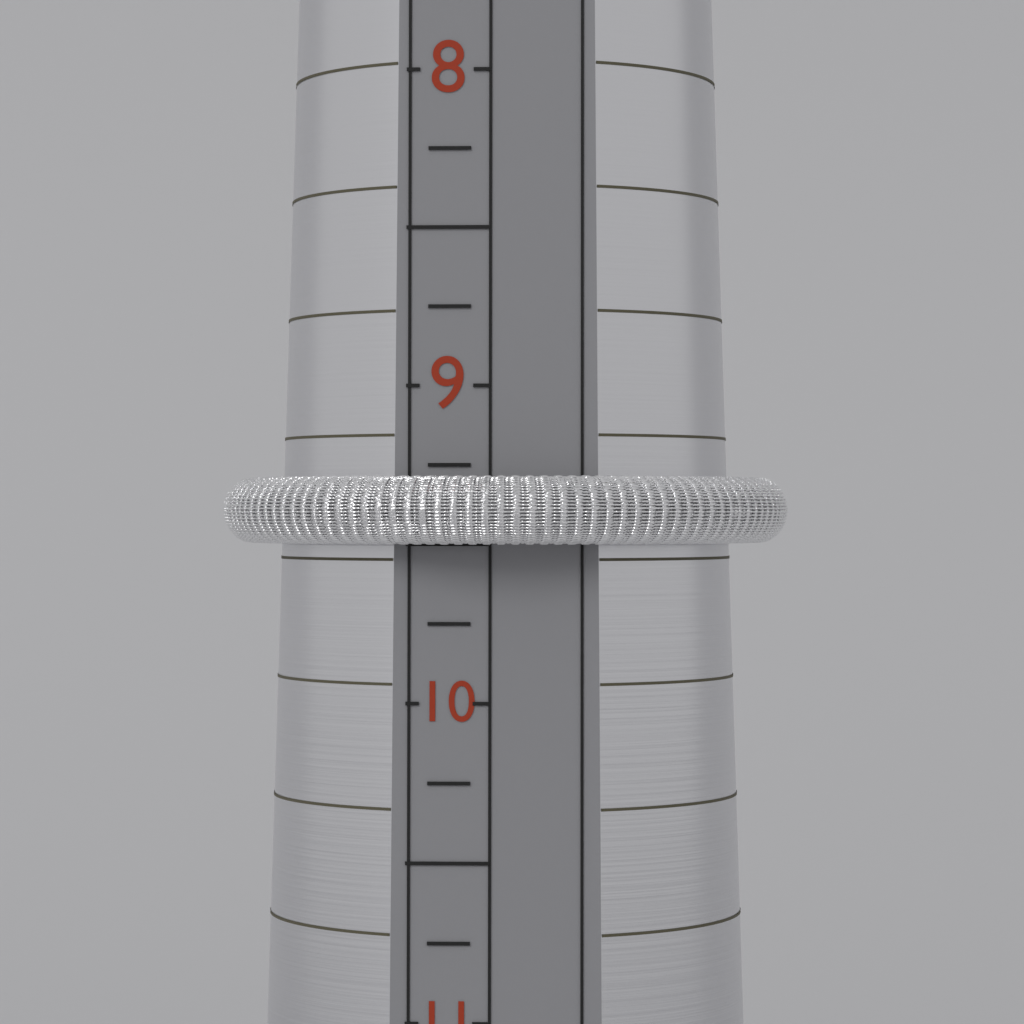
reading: 9.50 (no unit)
